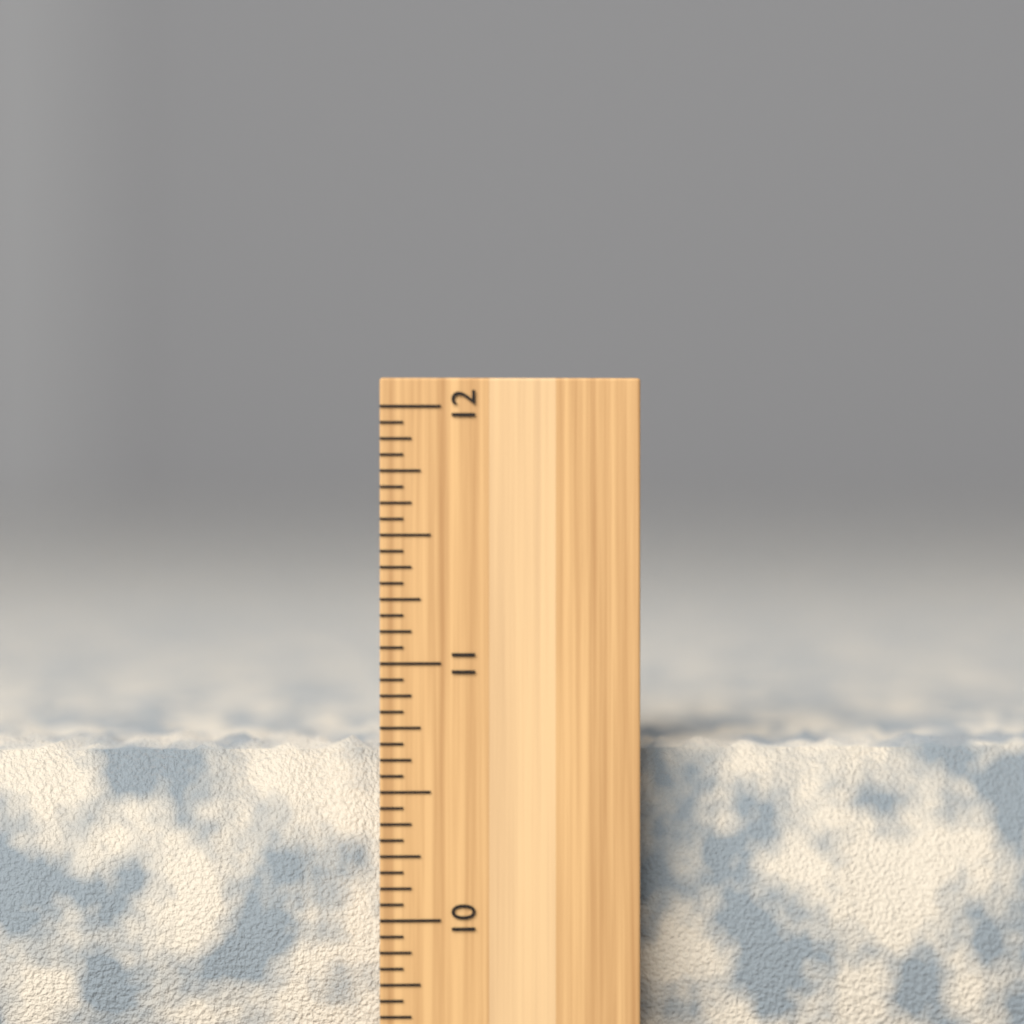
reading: 10.6875 inch
